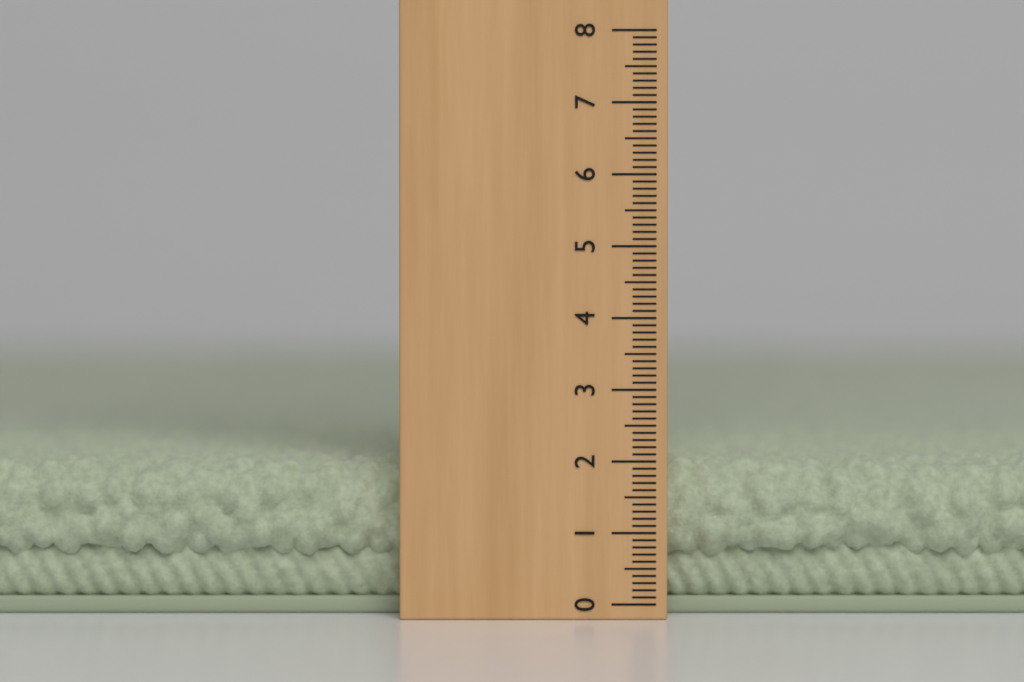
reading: 2.0 (no unit)
